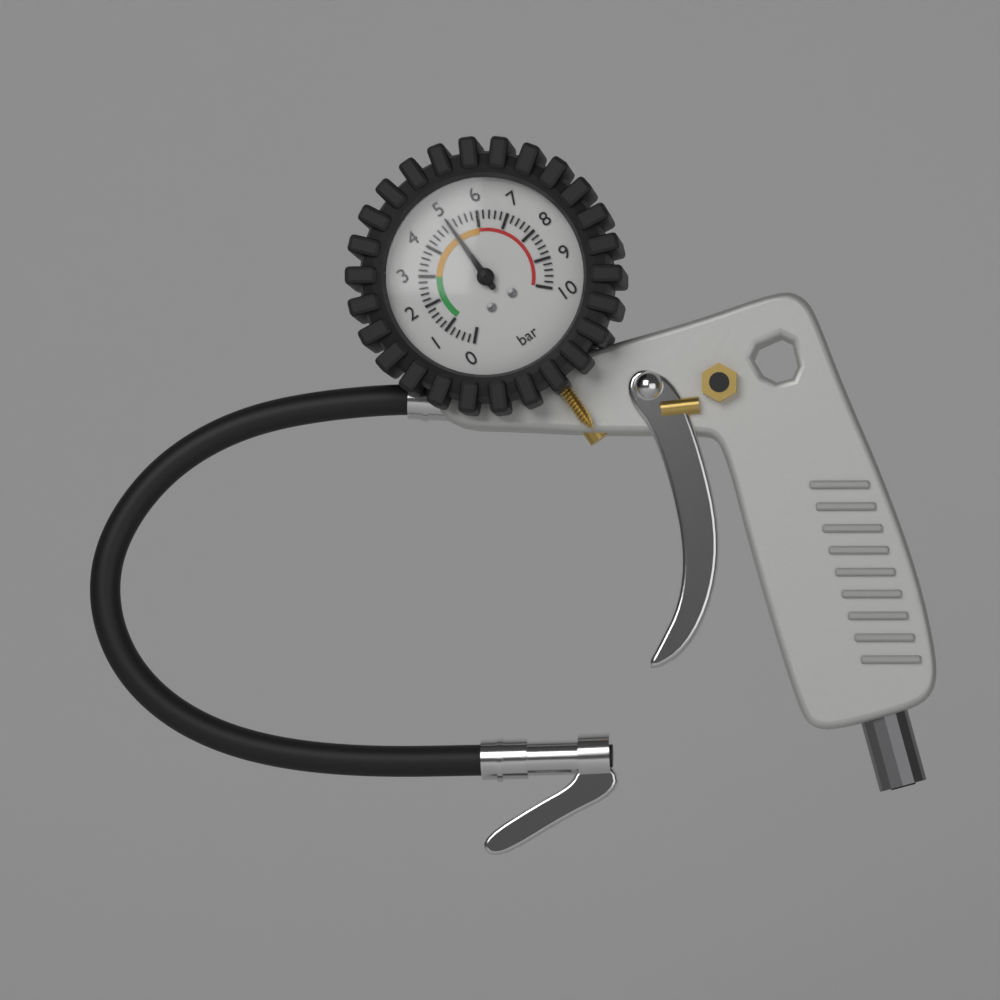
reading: 5.0 bar
